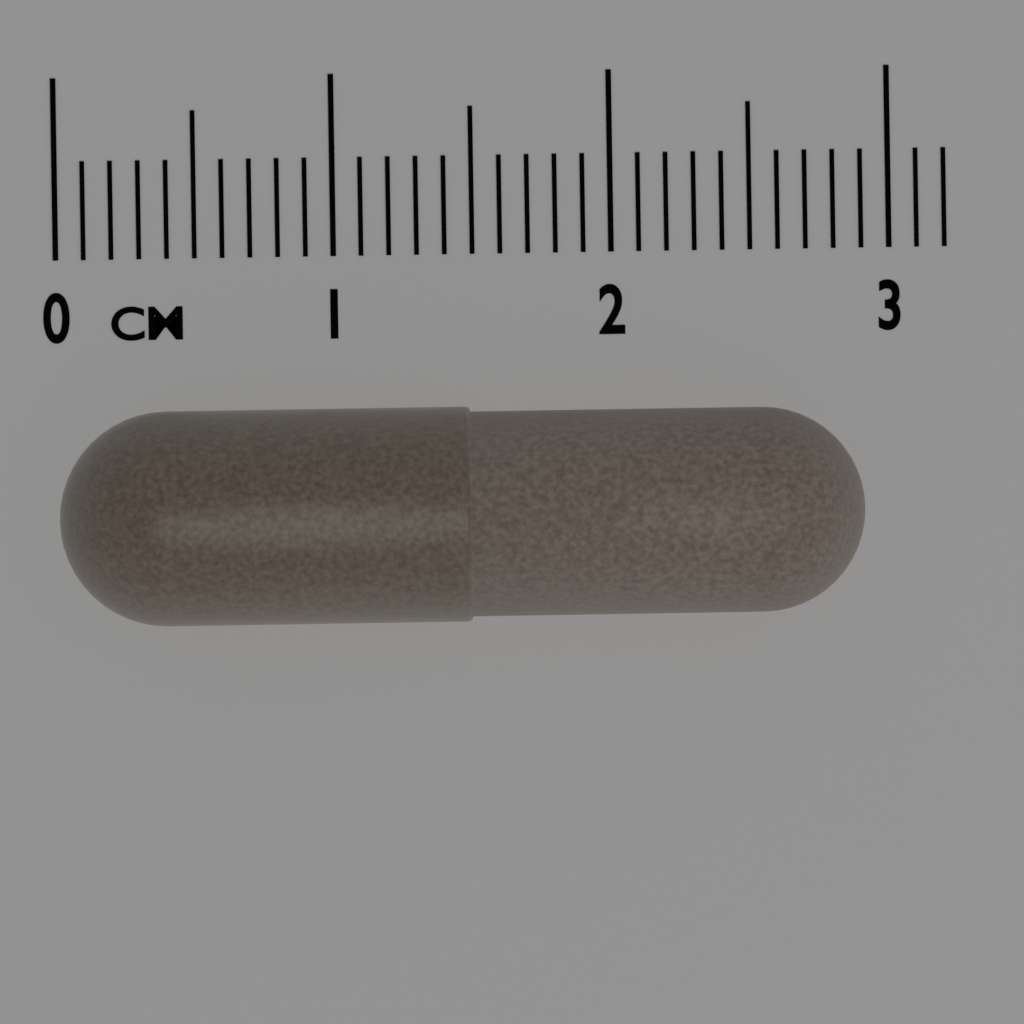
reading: 2.9 cm
